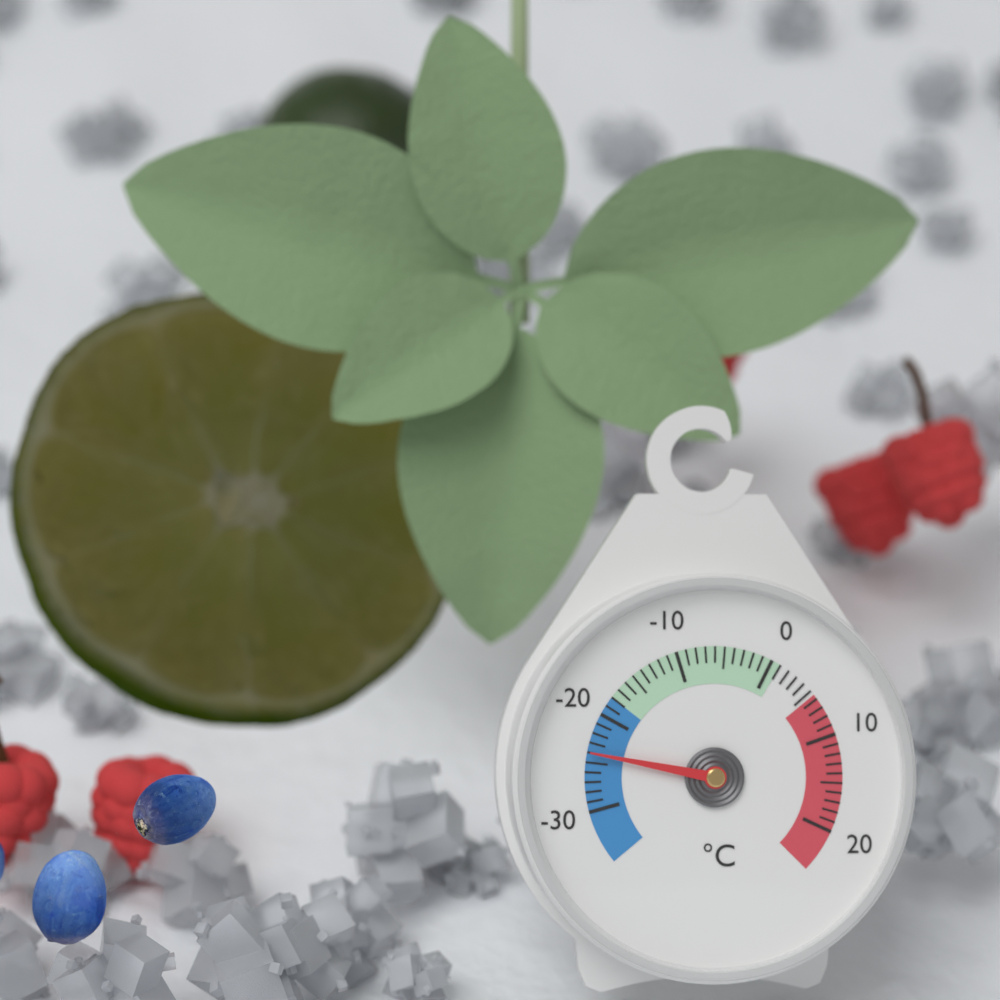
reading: -24 °C
